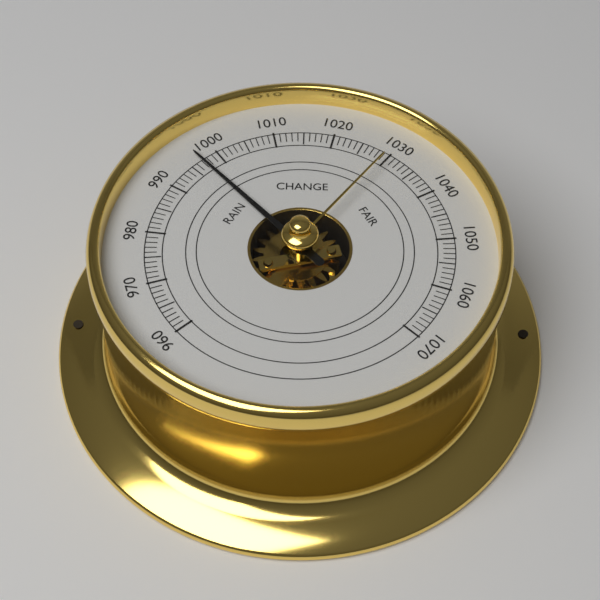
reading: 997 (no unit)
